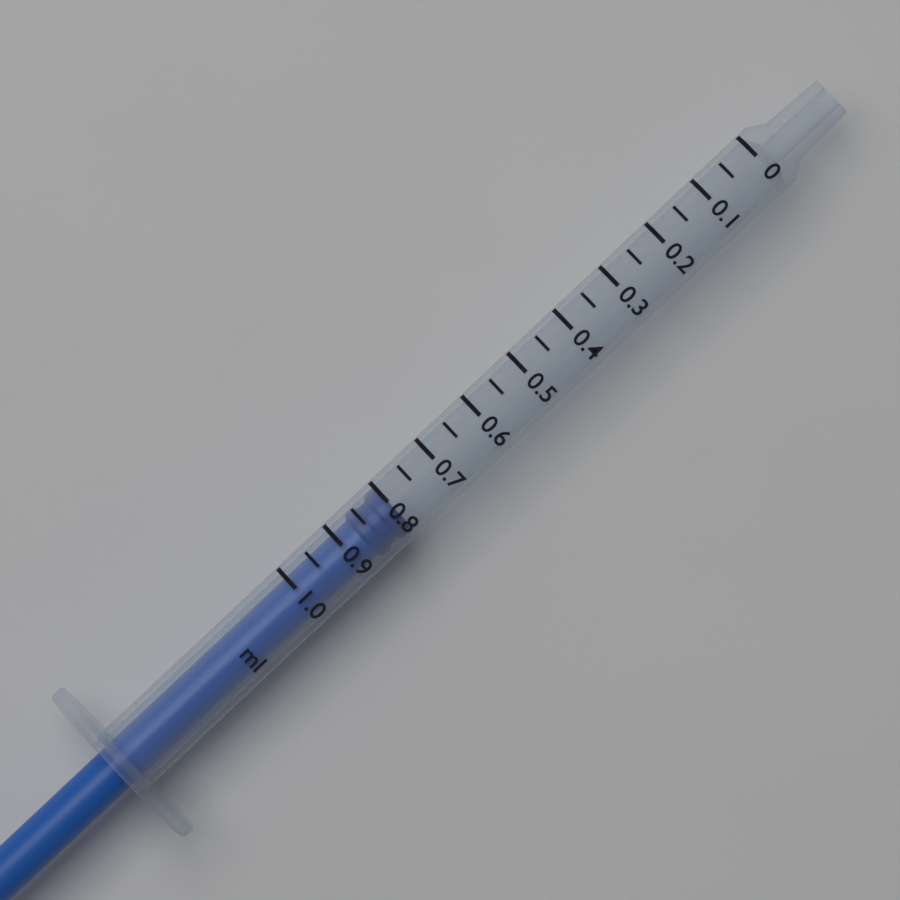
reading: 0.80 ml
